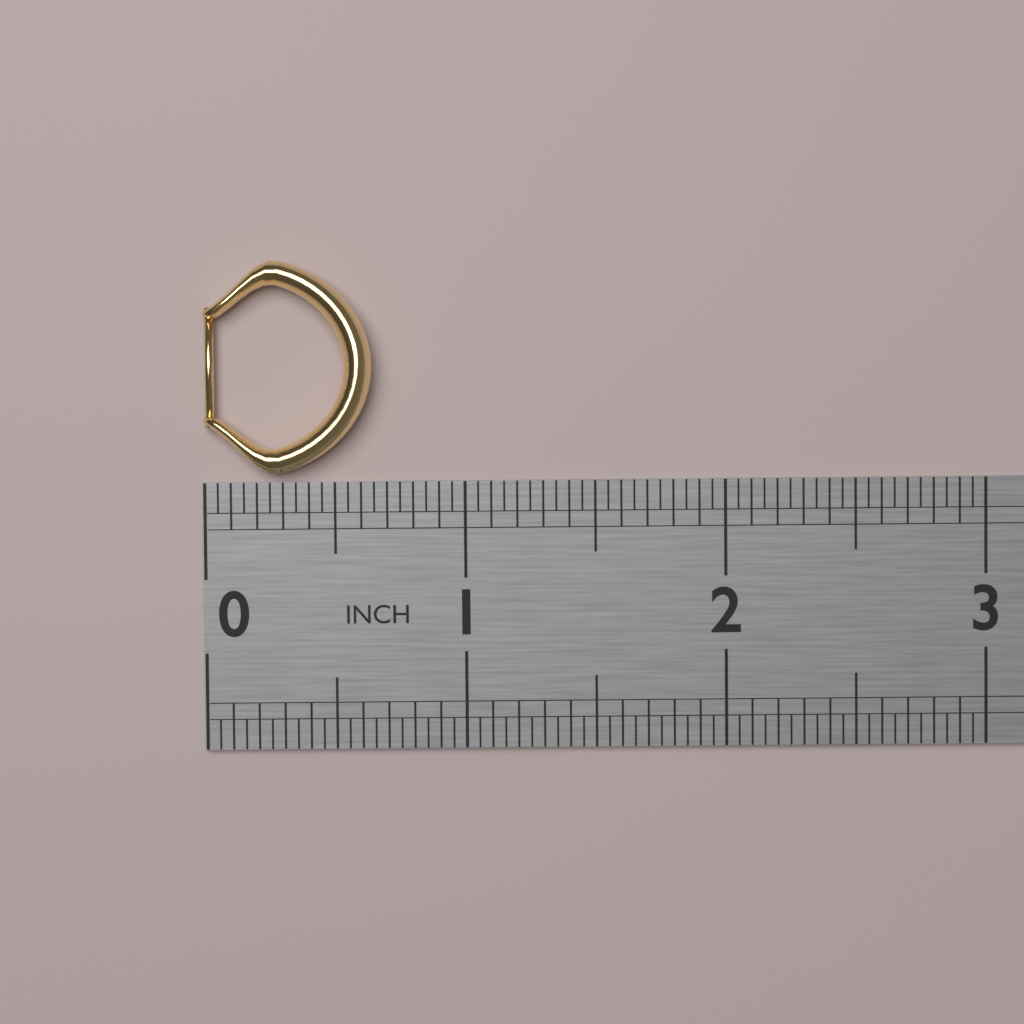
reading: 0.65 in
